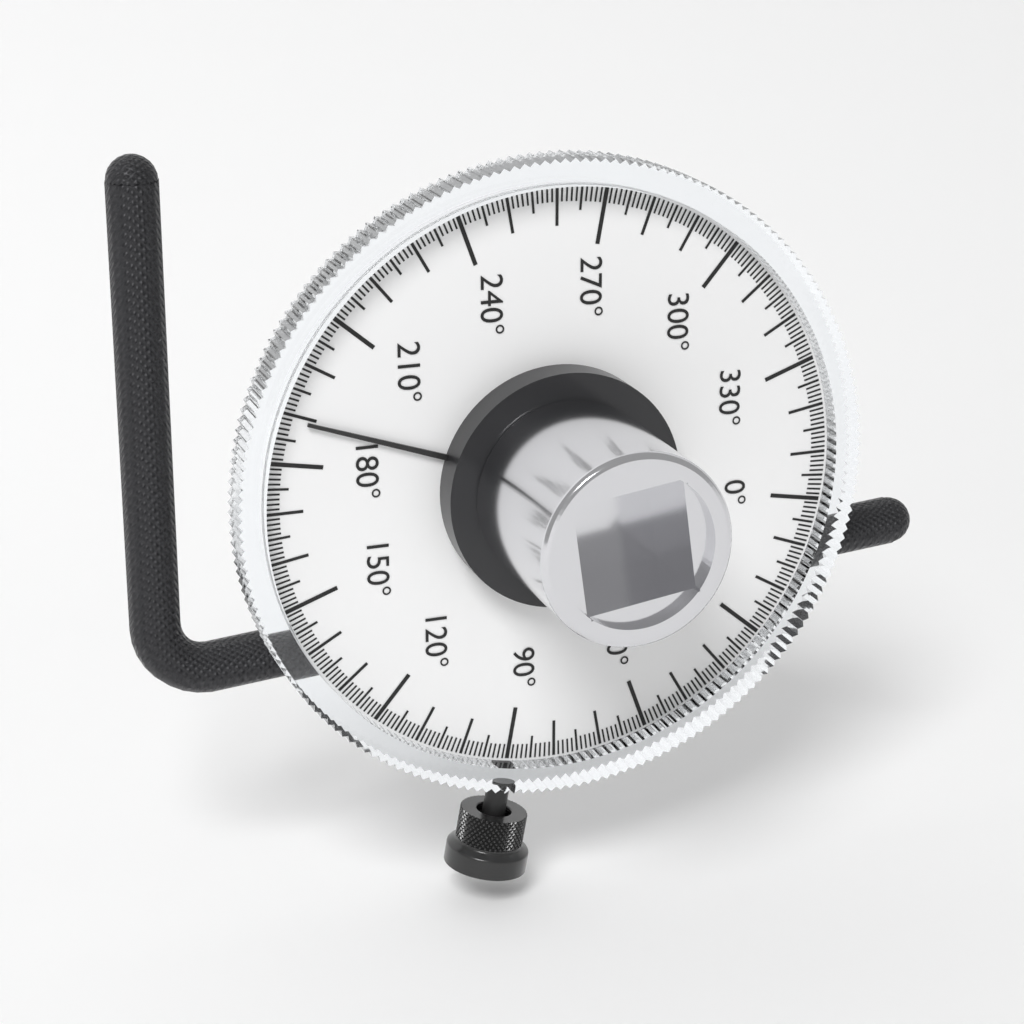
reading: 189 °
